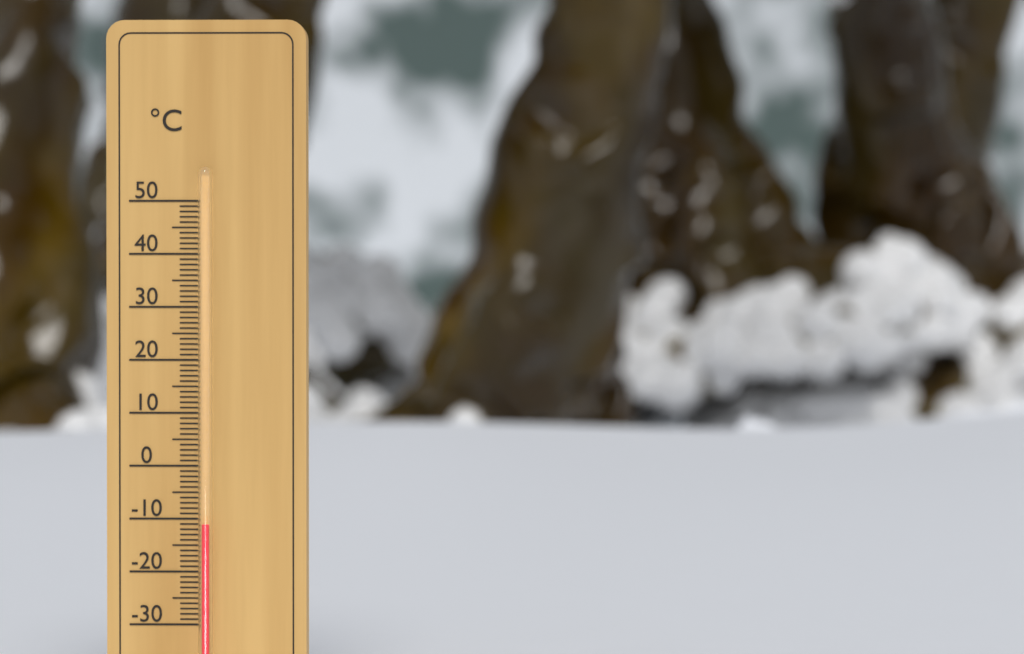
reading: -11 °C
